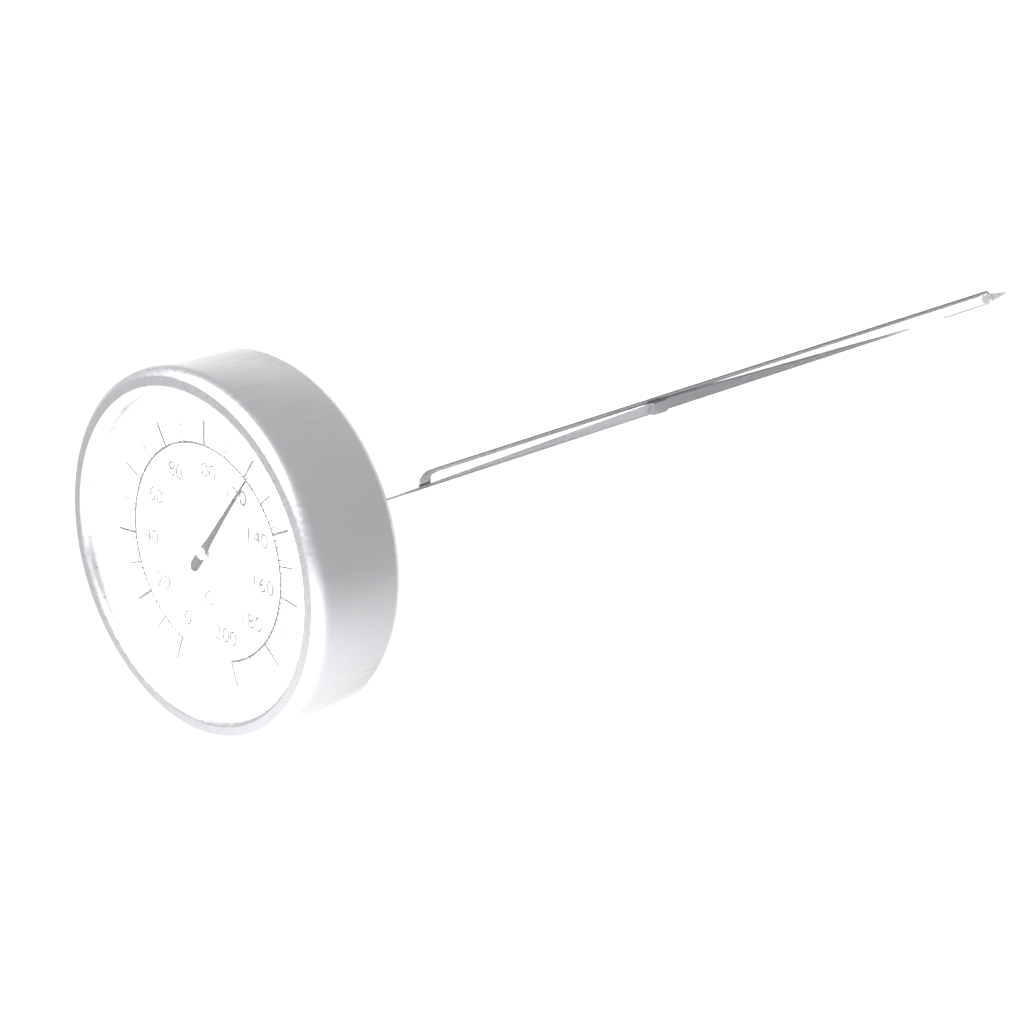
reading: 122 °C
